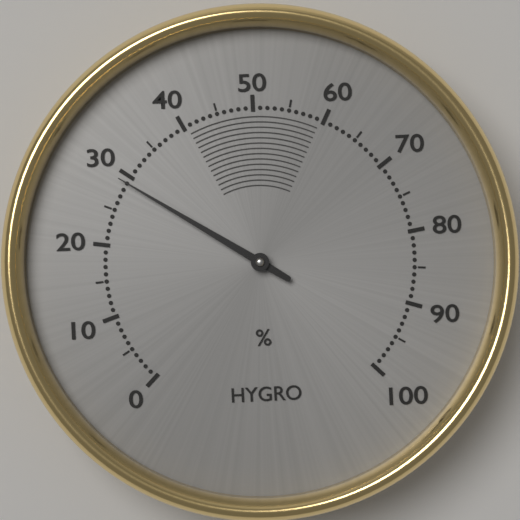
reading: 29 %
